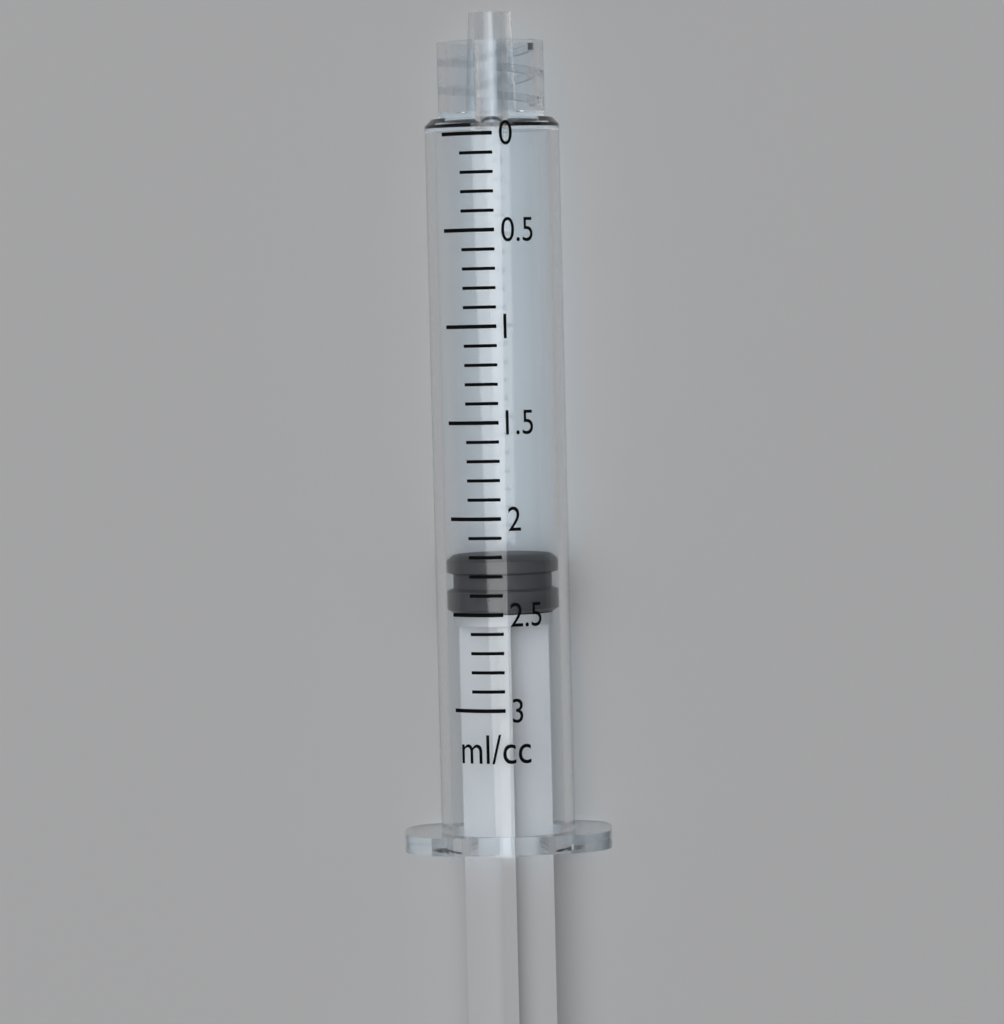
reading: 2.2 ml
